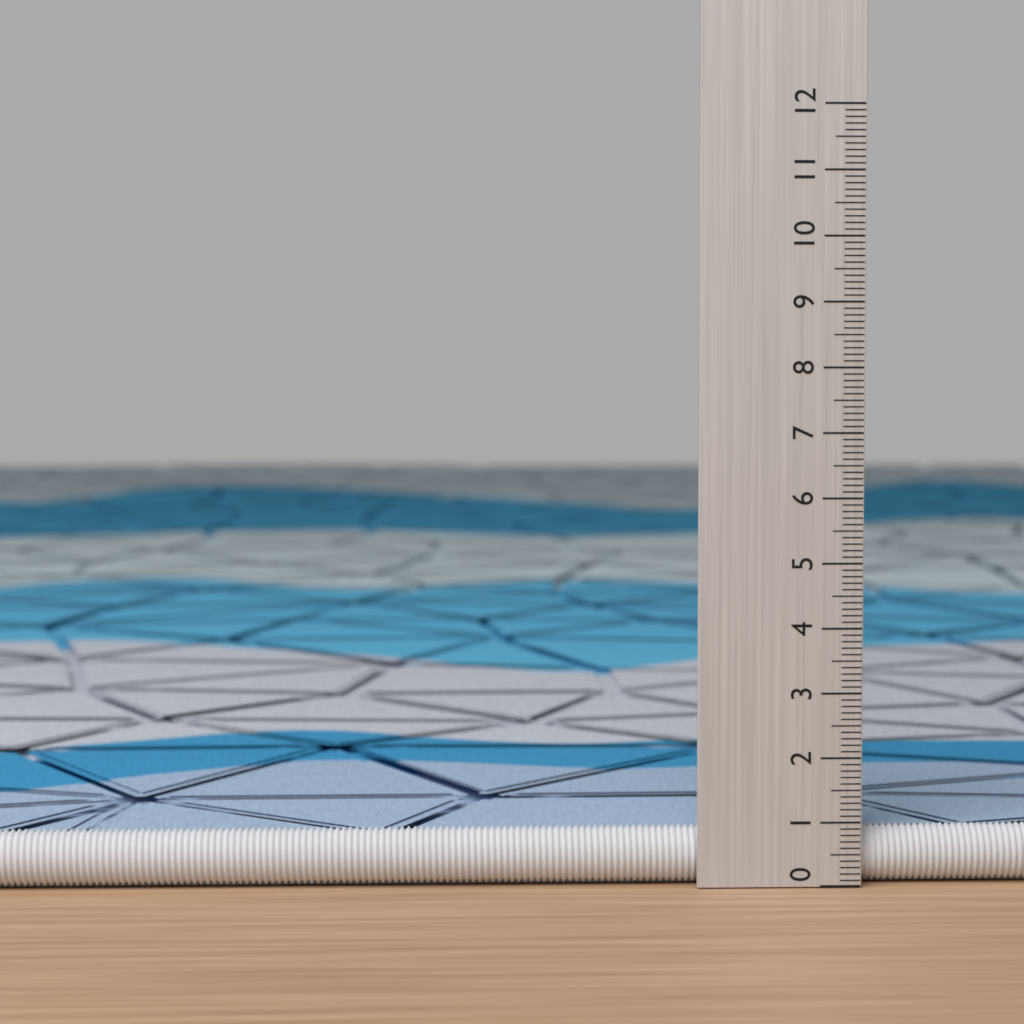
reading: 0.9 (no unit)
